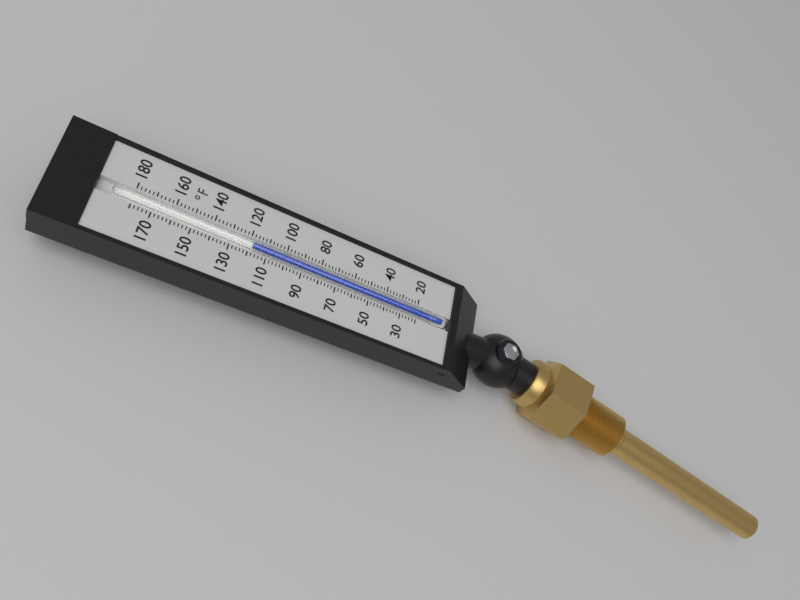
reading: 118 °F
